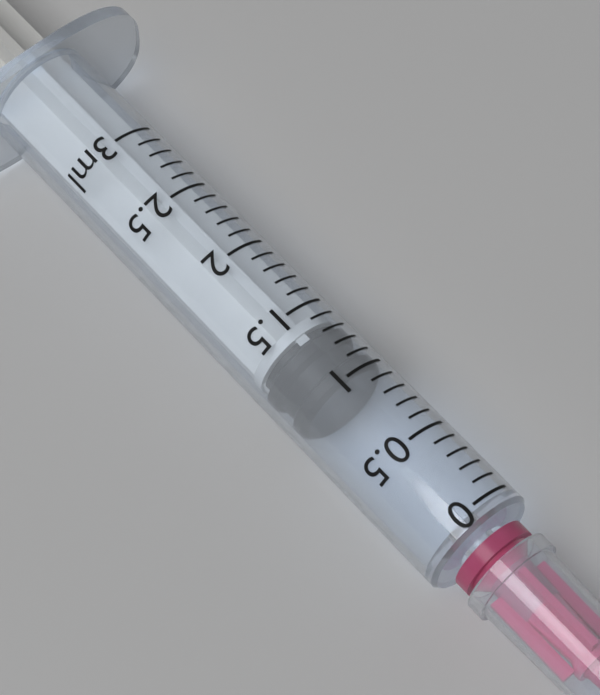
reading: 1.0 ml
